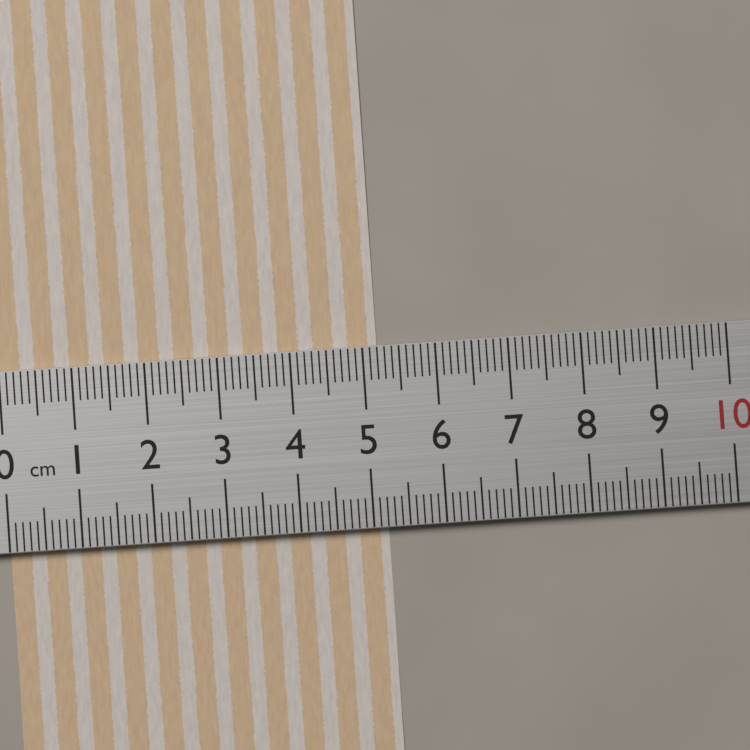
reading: 5.2 cm
